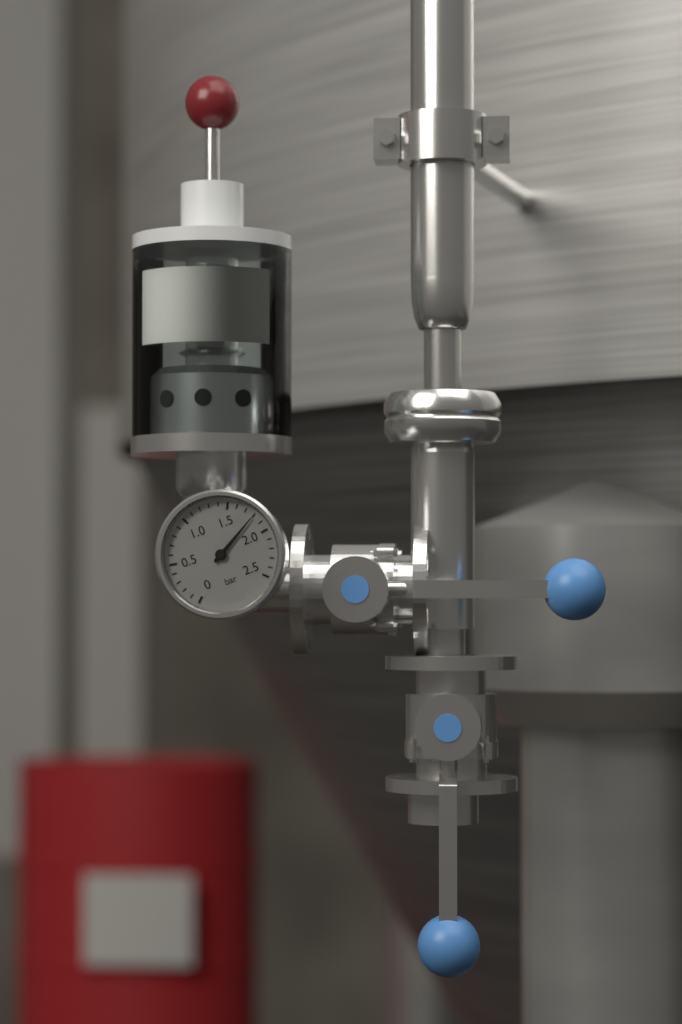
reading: 1.8 bar
